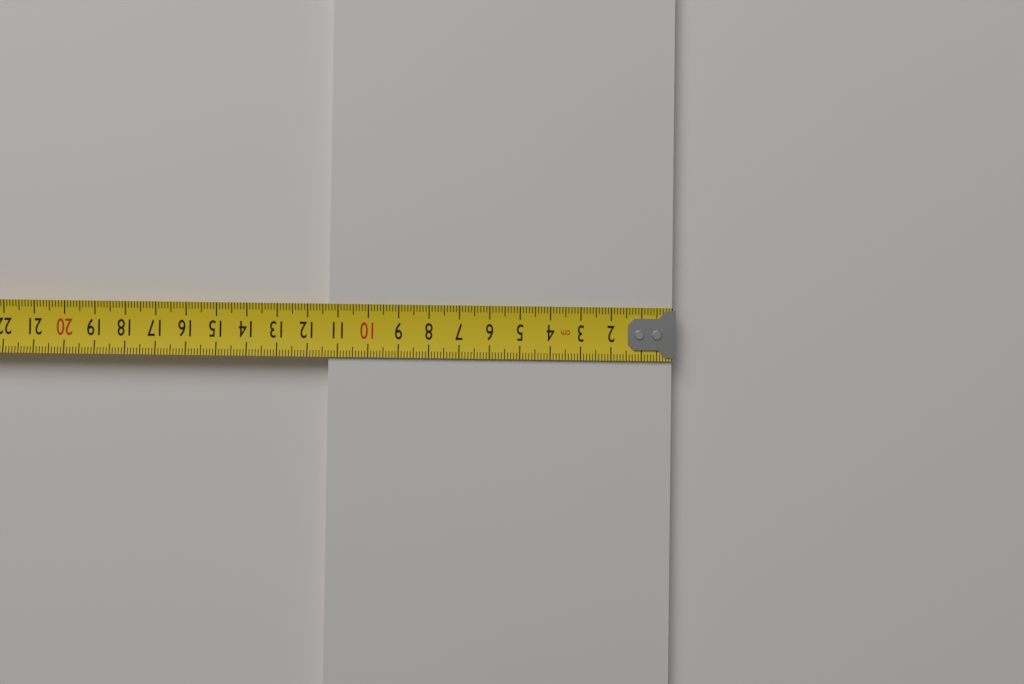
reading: 11.3 cm
